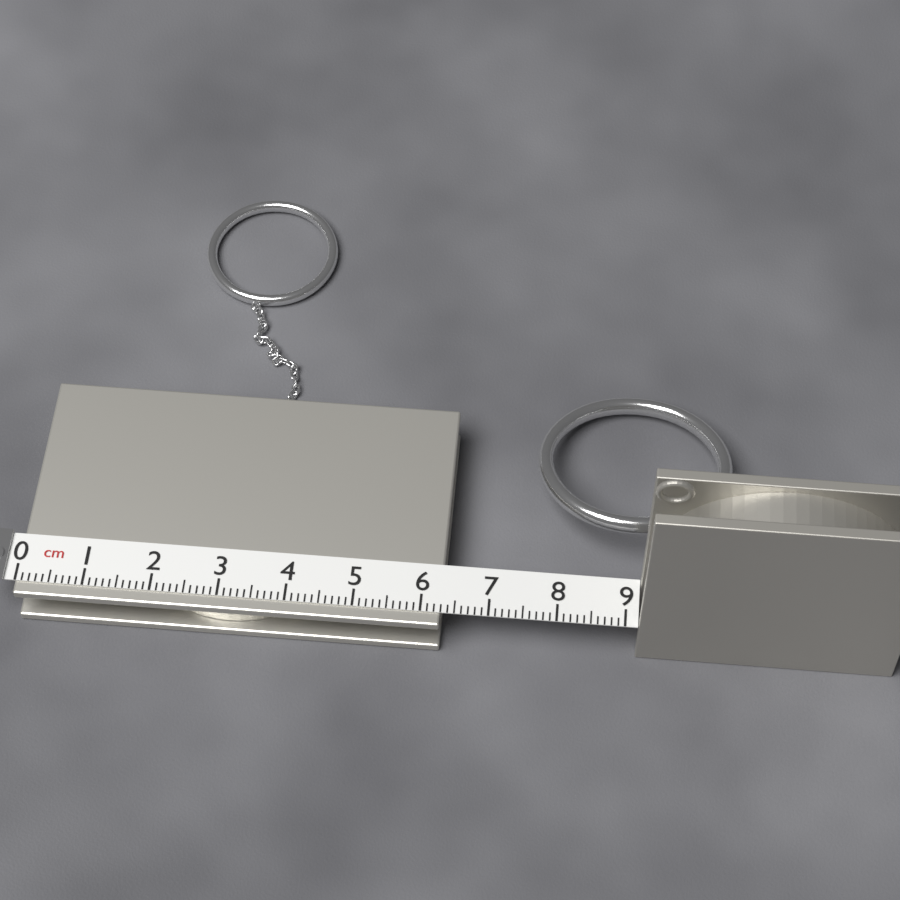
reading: 6.3 cm
